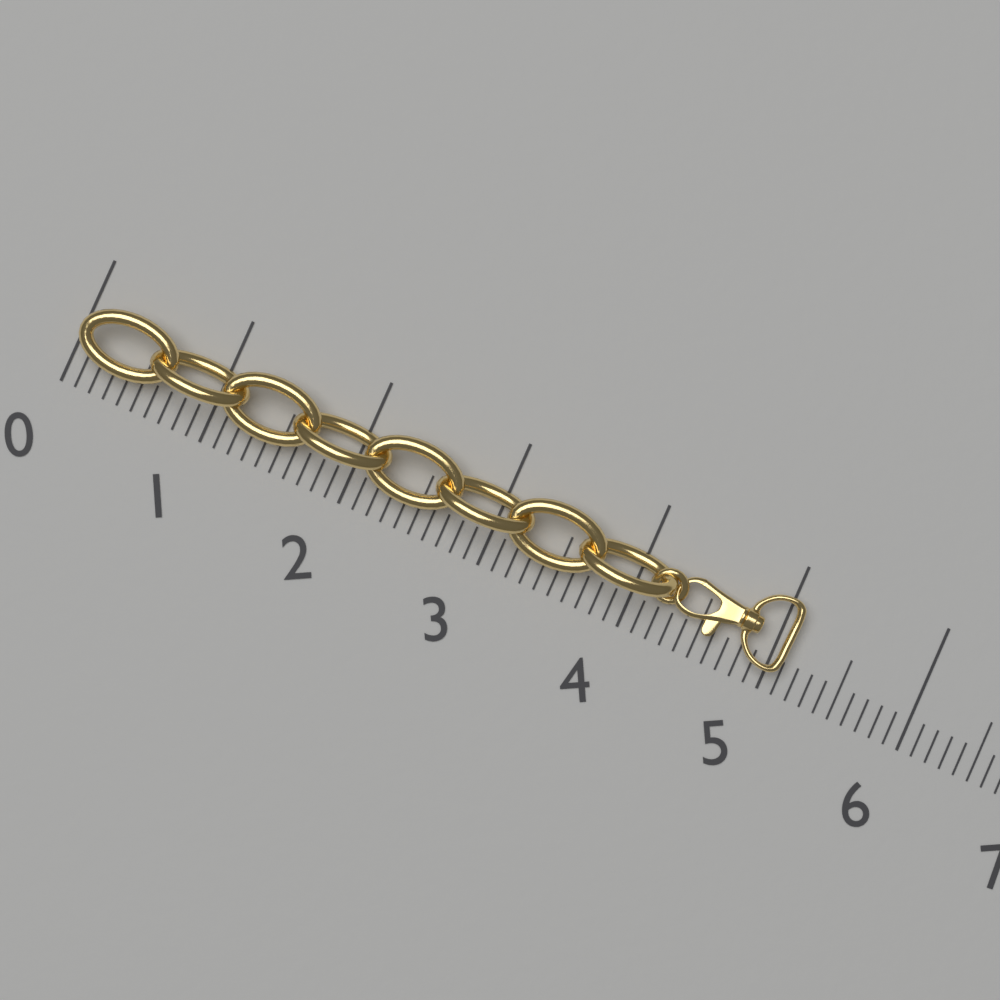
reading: 5.1 (no unit)
